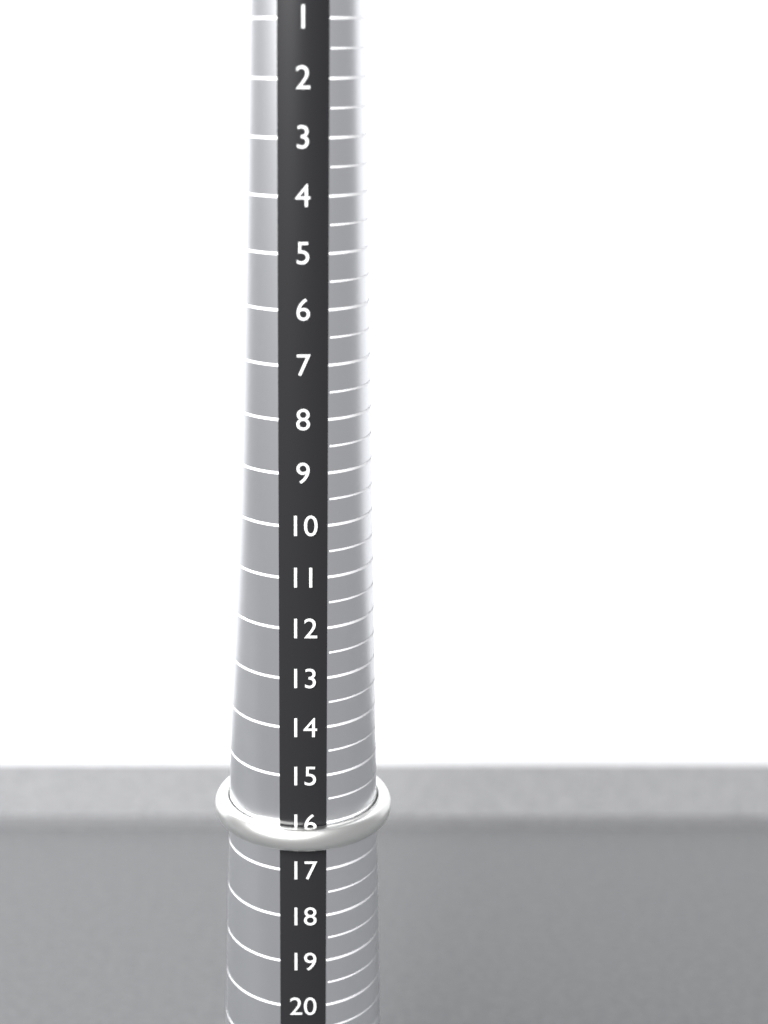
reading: 16.5 (no unit)
